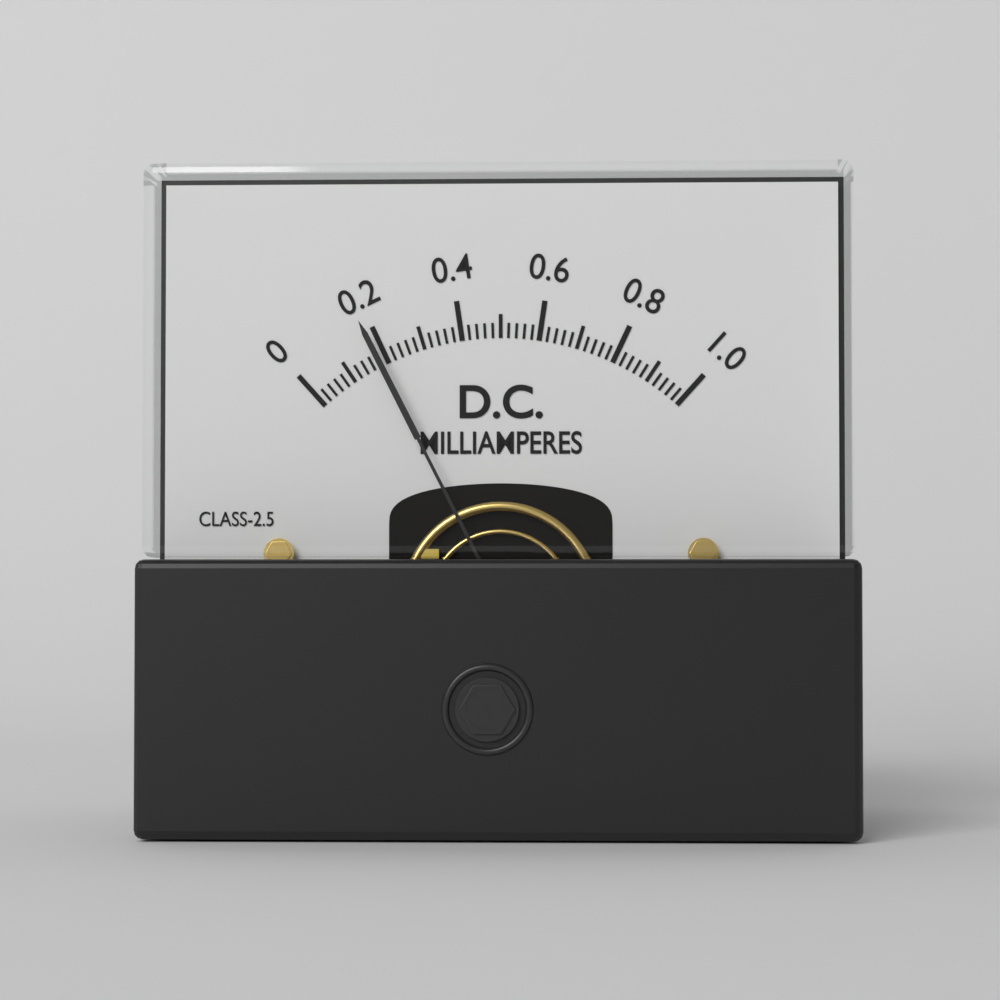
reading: 0.18 mA
